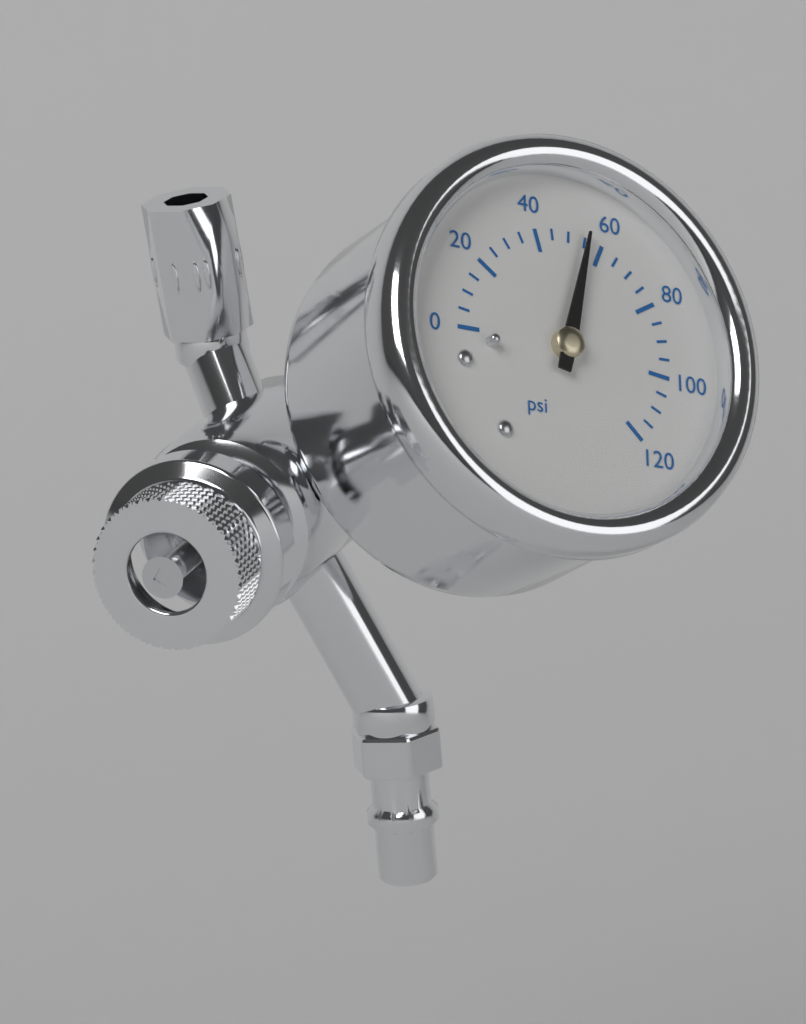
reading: 55 psi
